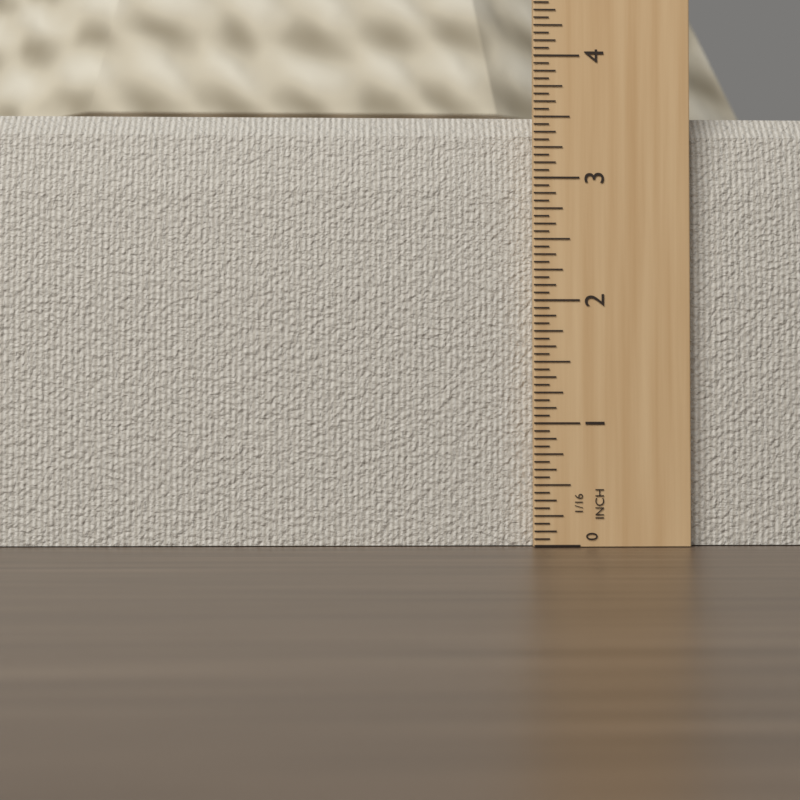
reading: 3.5625 in
